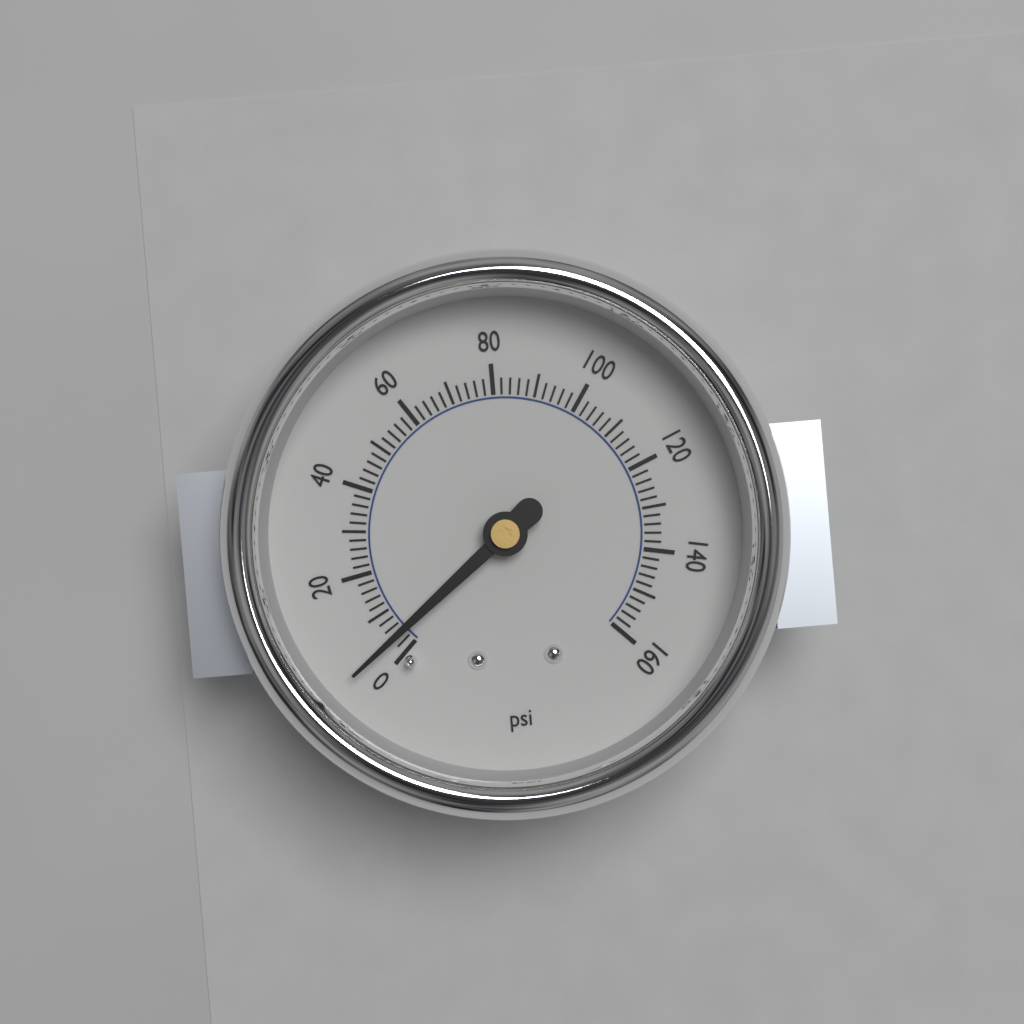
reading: 4 psi
